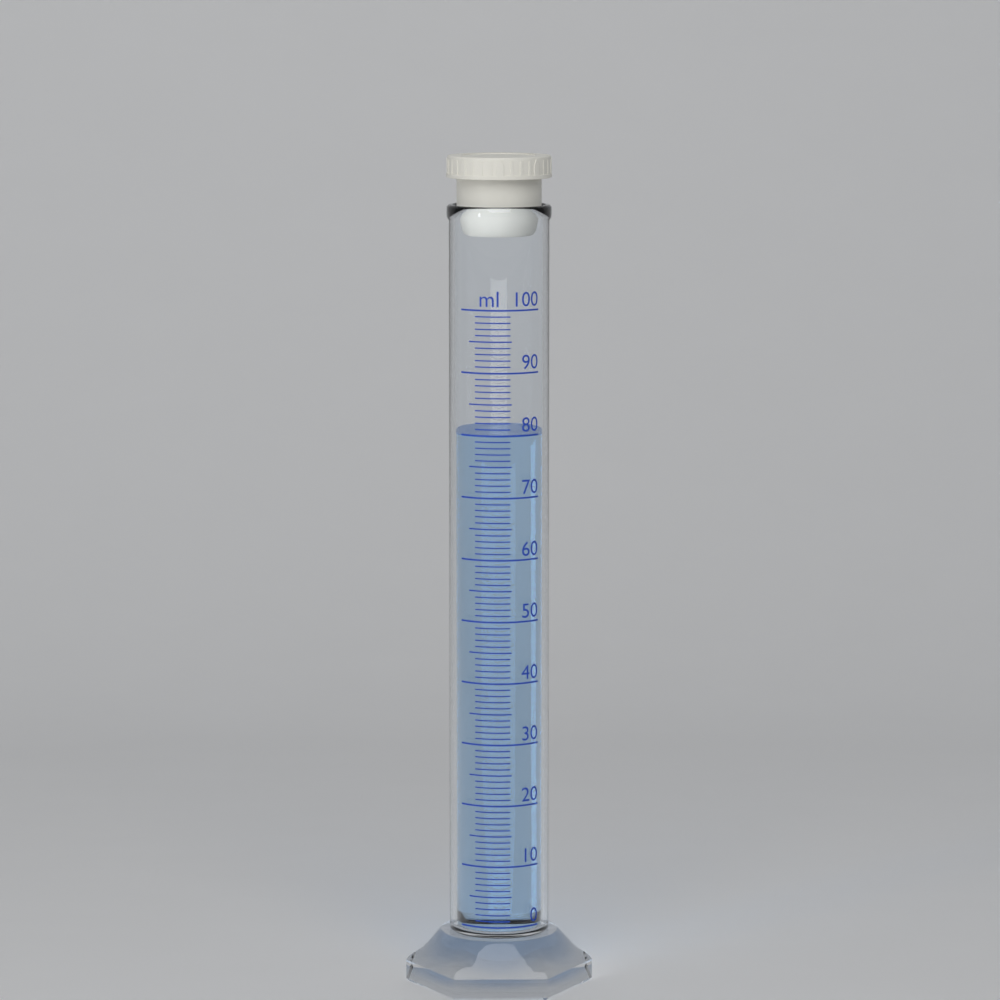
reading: 80 ml
